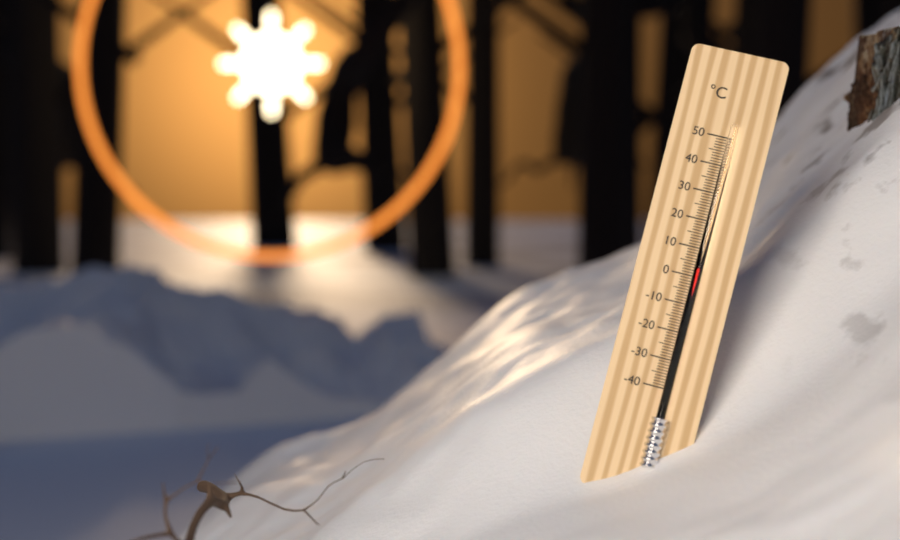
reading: 3 °C
